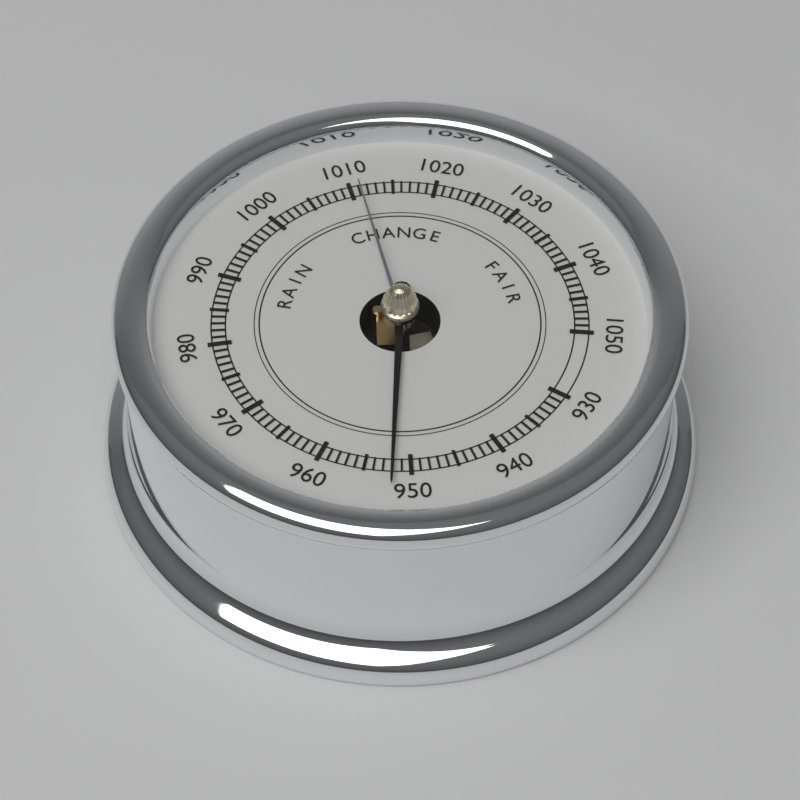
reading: 952 (no unit)
